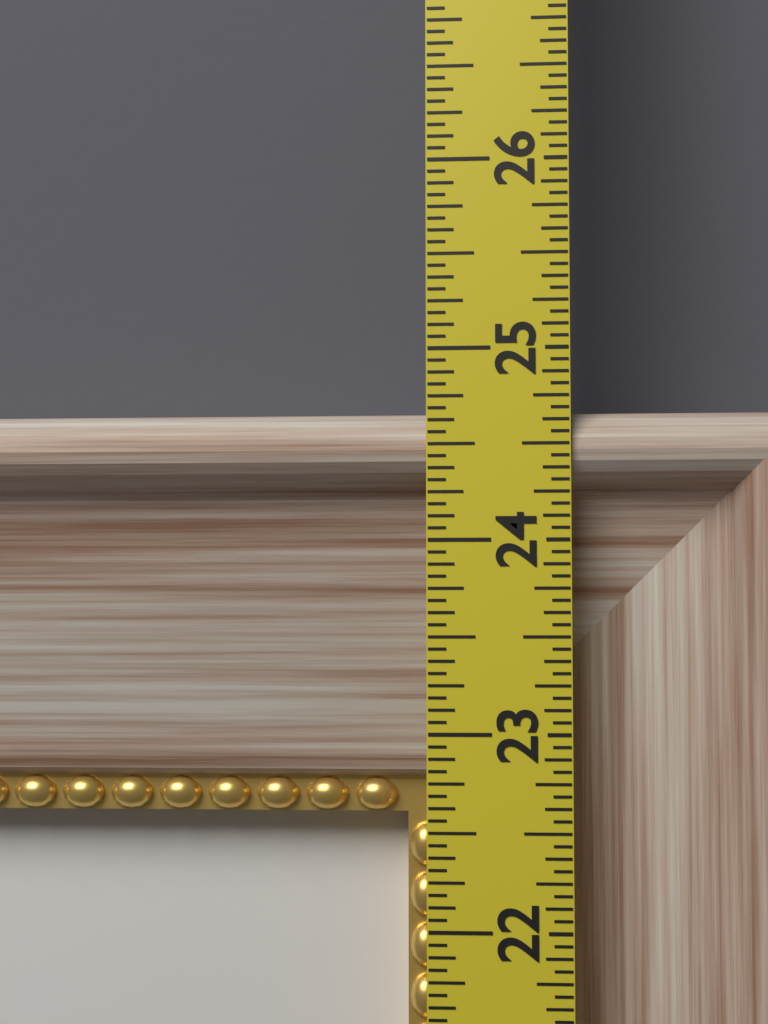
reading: 24.6875 in
